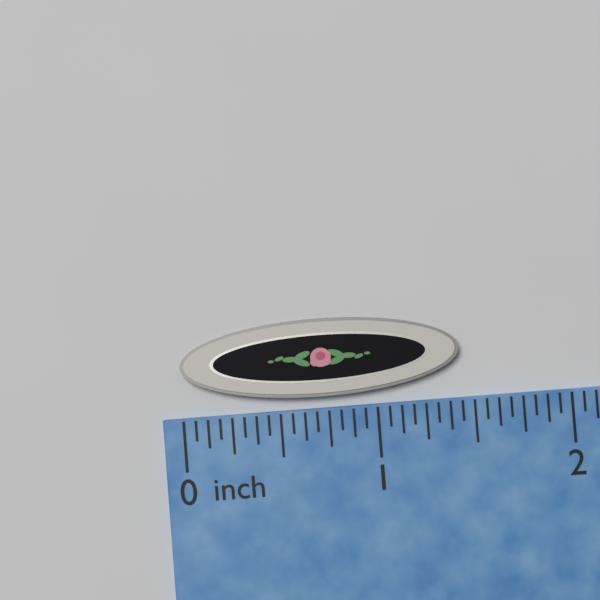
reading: 1.4375 inch
